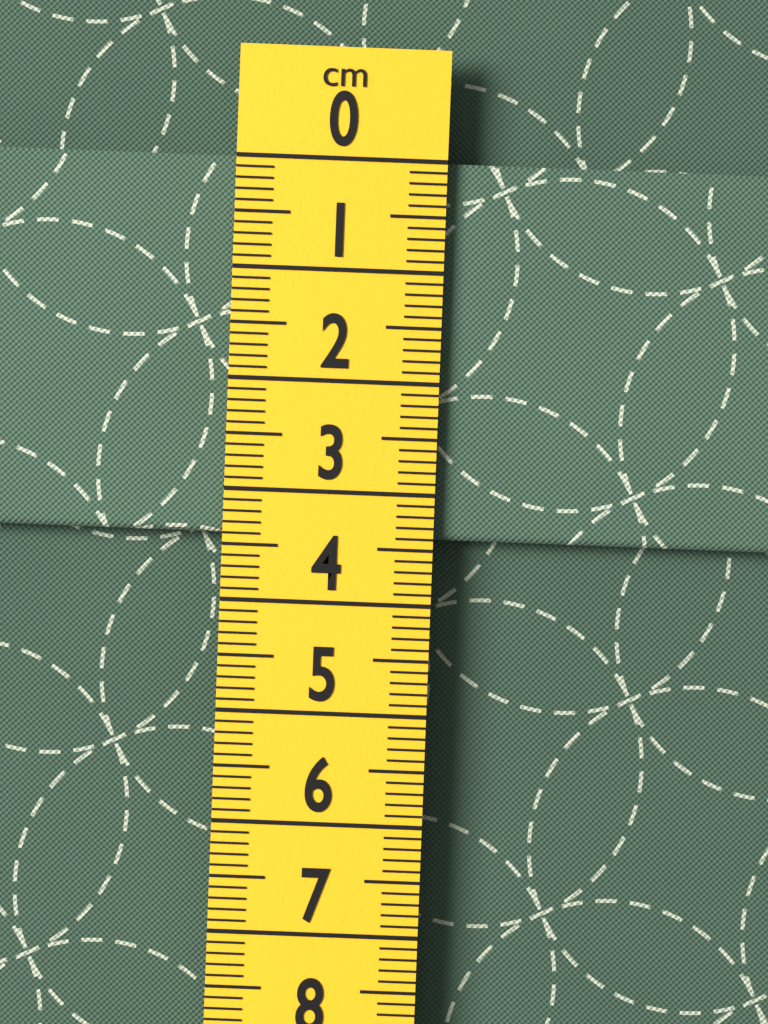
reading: 3.4 cm
